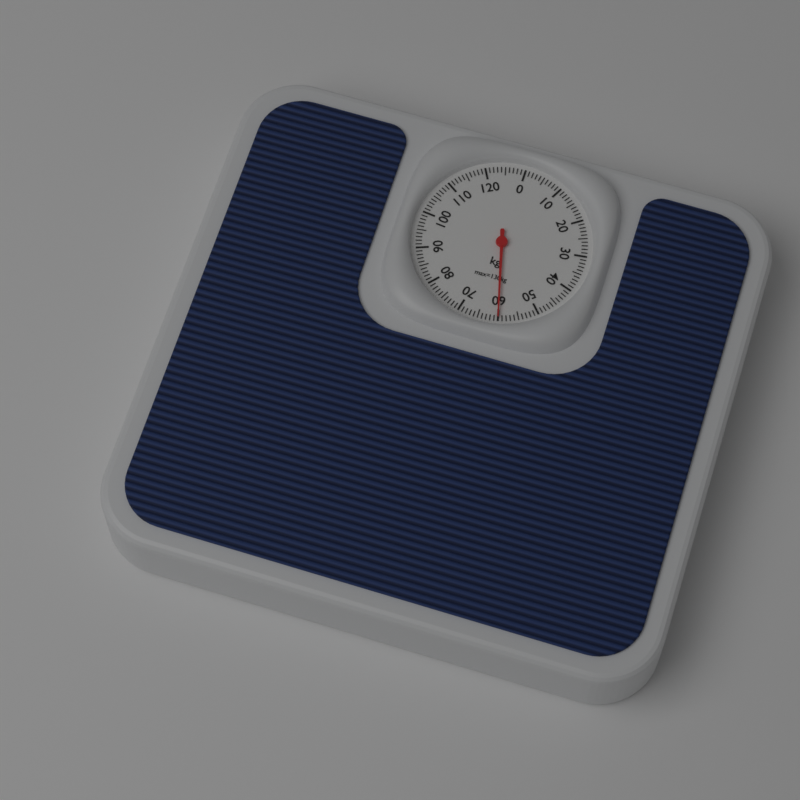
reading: 60 kg
